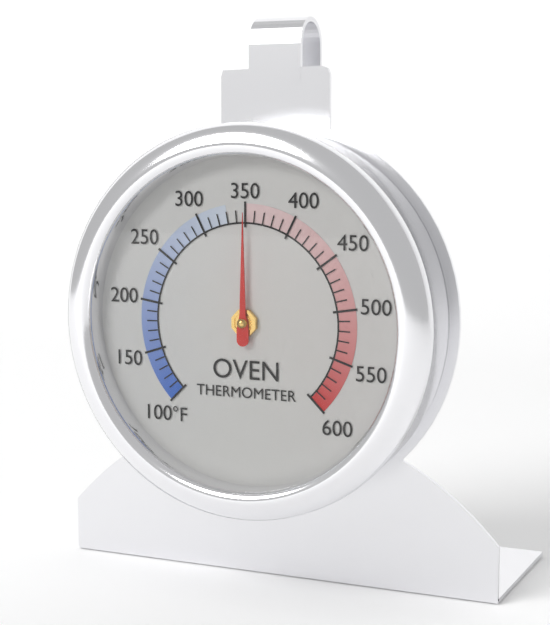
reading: 350 °F
